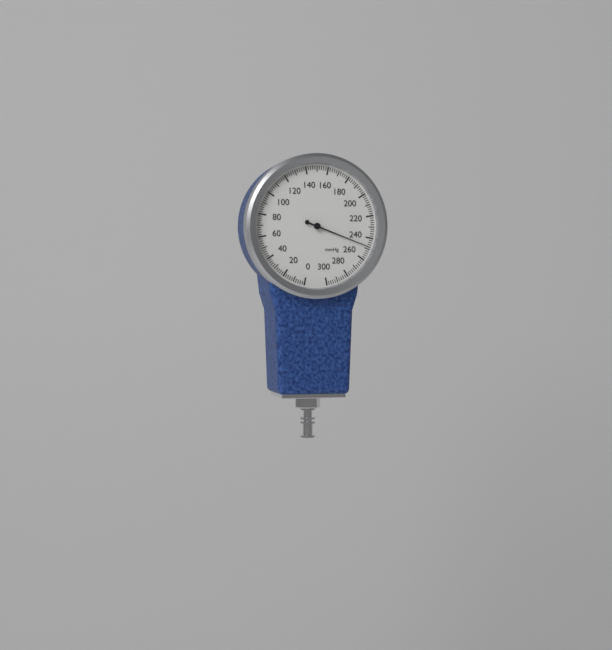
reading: 248 mmHg
